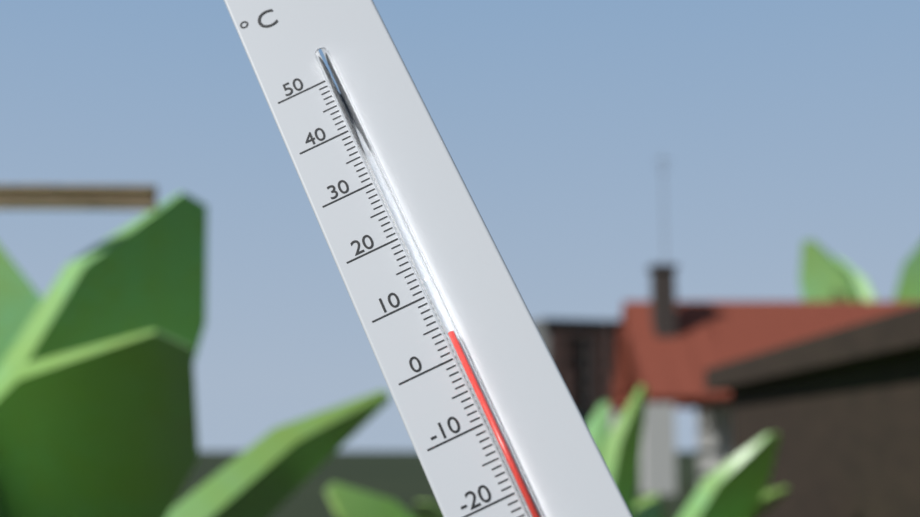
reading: 3 °C
